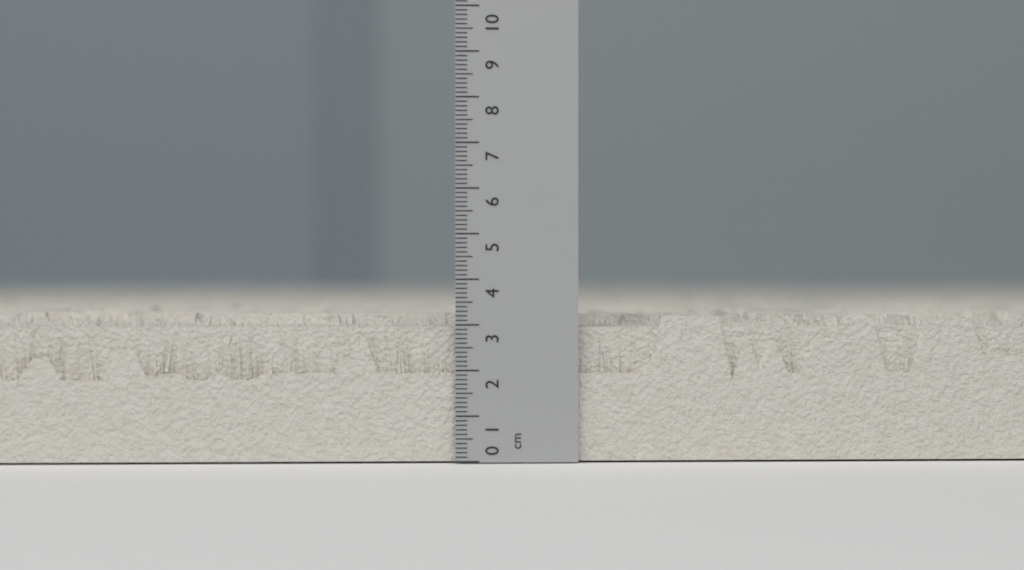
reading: 3.2 cm
